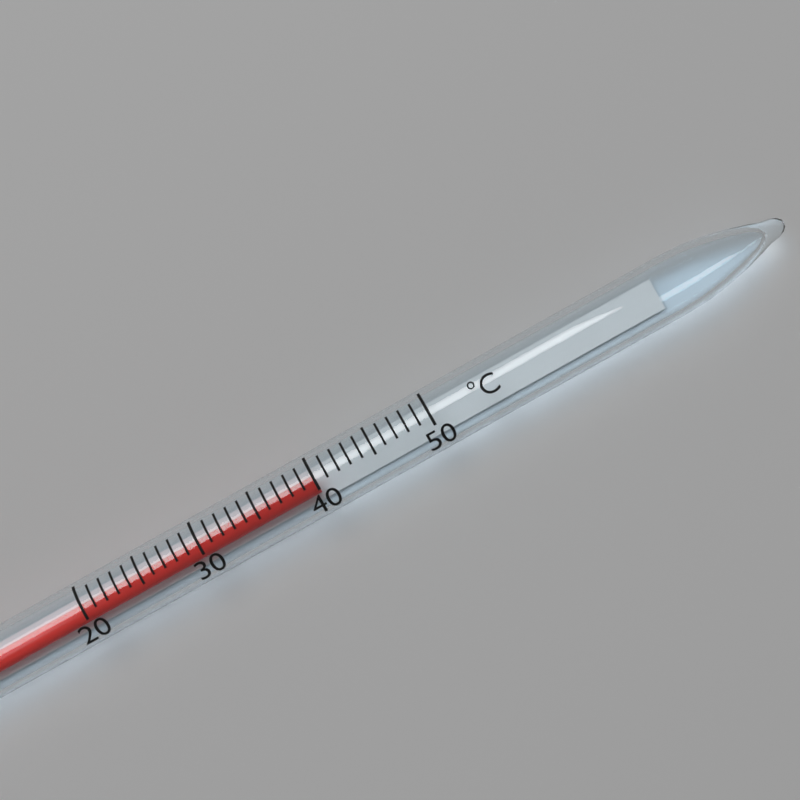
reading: 40 °C
